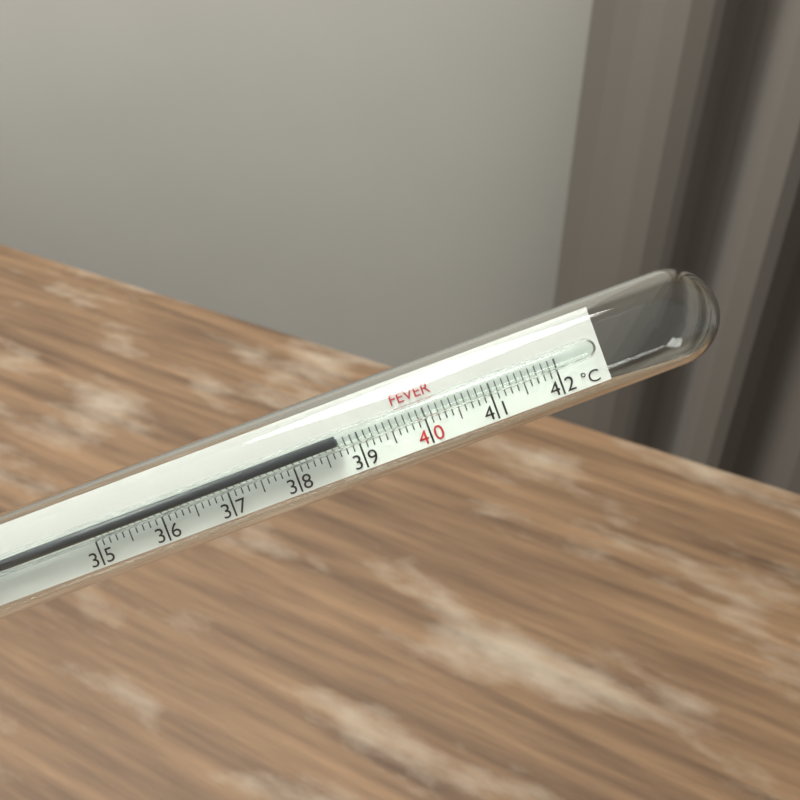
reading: 38.7 °C
